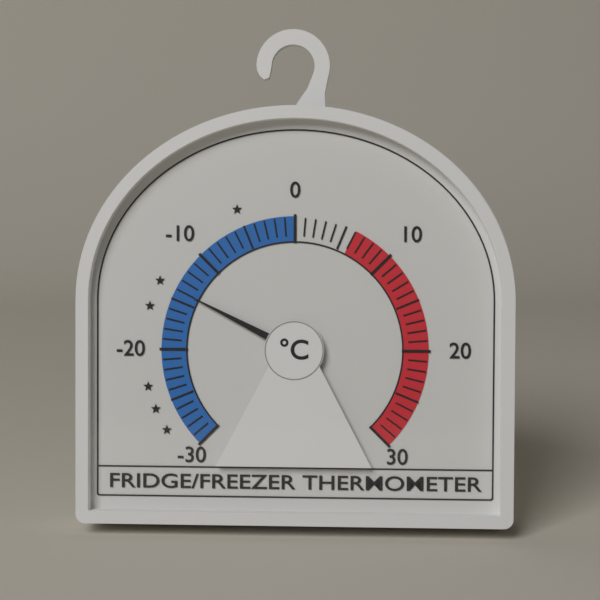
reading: -14 °C
